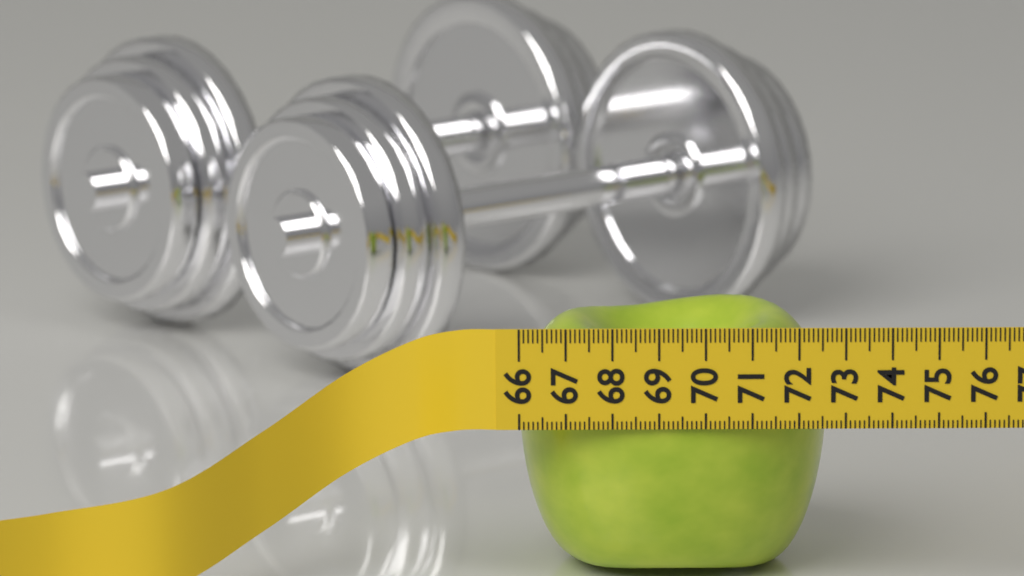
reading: 72.7 (no unit)
